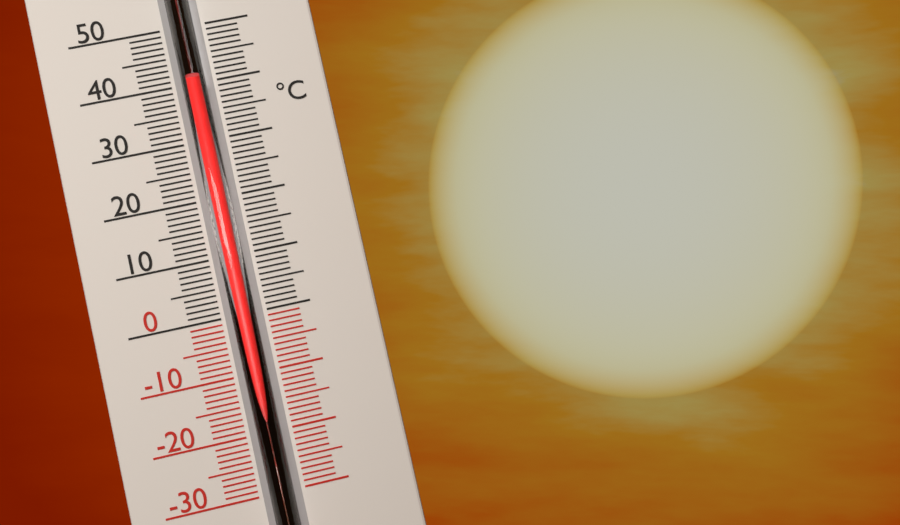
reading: 40 °C
